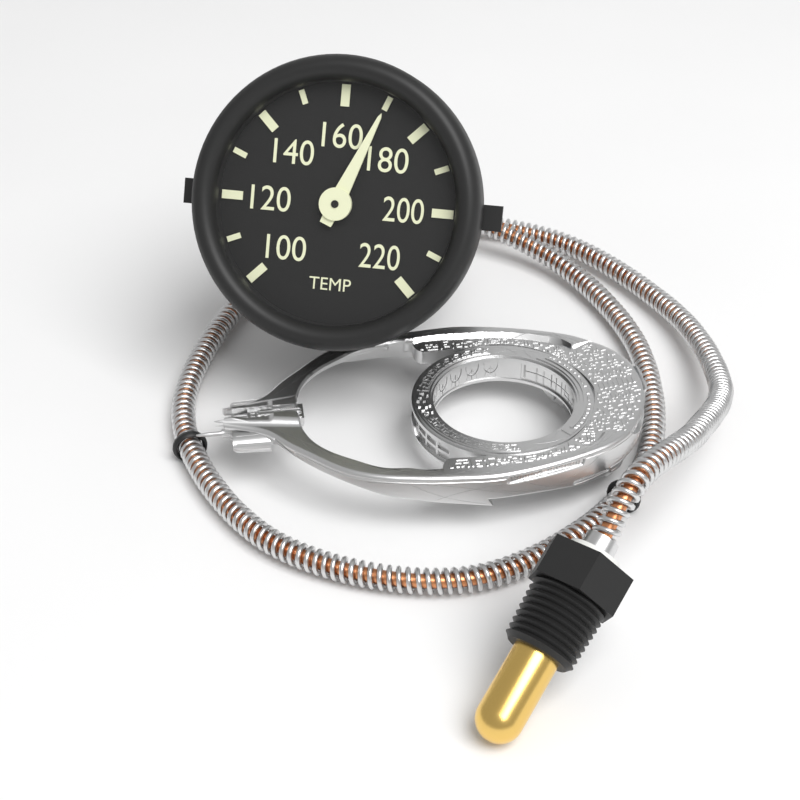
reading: 170 (no unit)
